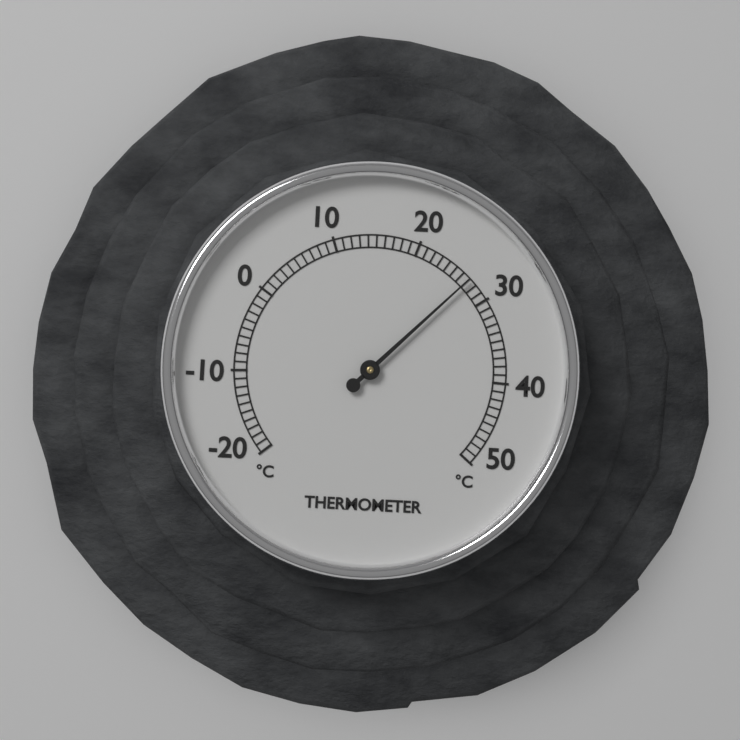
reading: 27 °C
